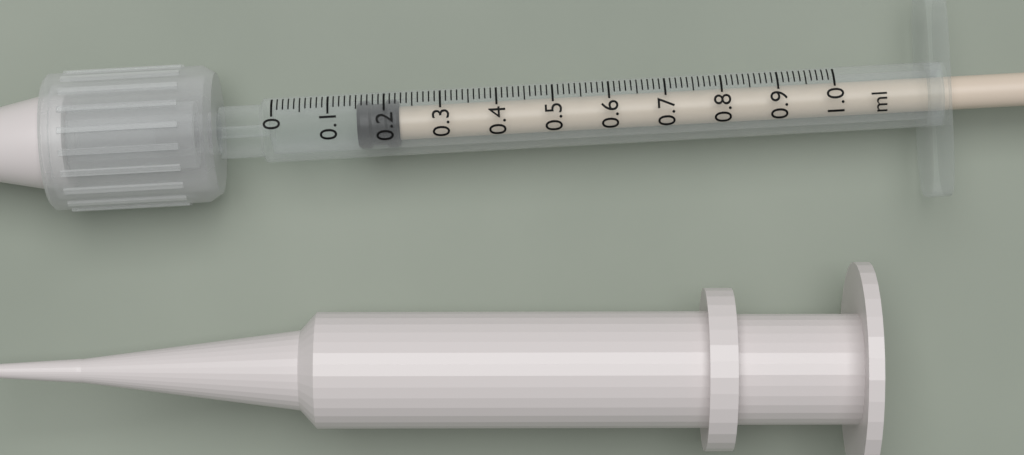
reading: 0.15 ml
